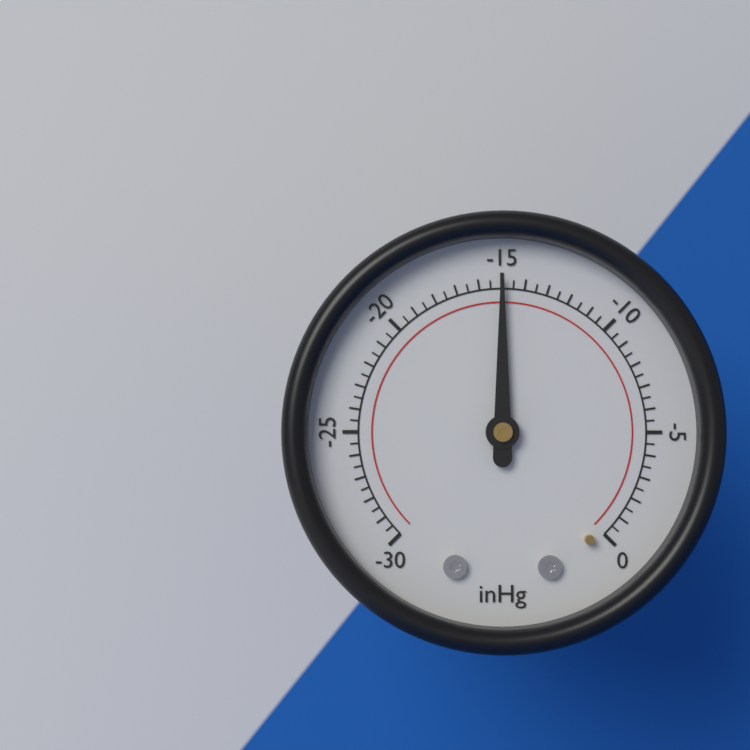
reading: -15.0 inHg
